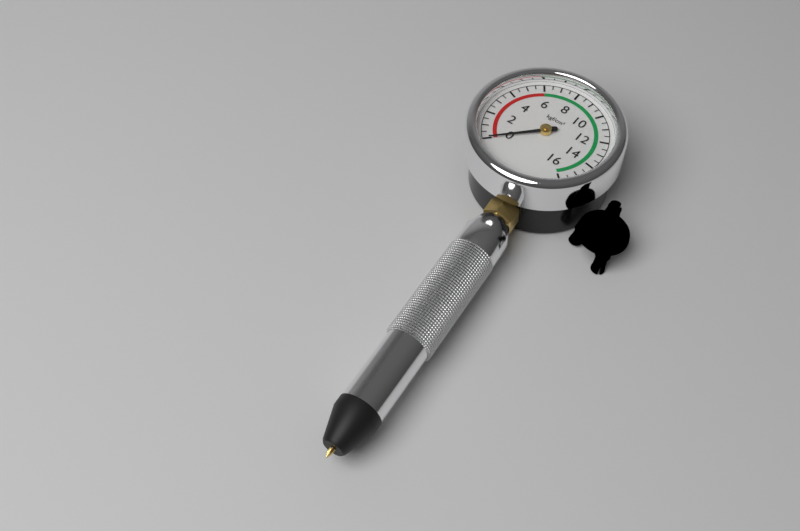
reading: 0.0 kgf/cm²
